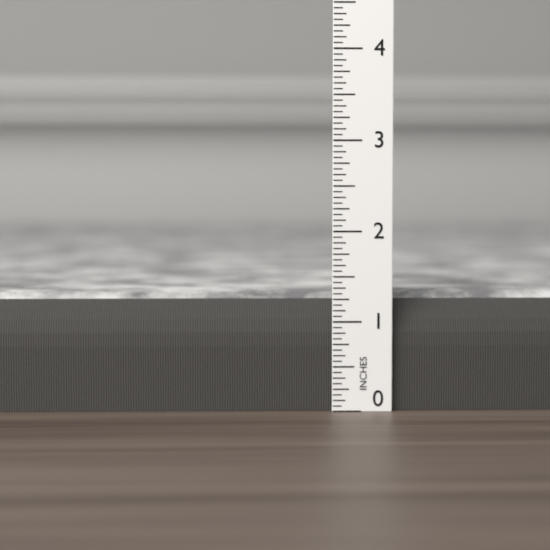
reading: 1.3125 in
